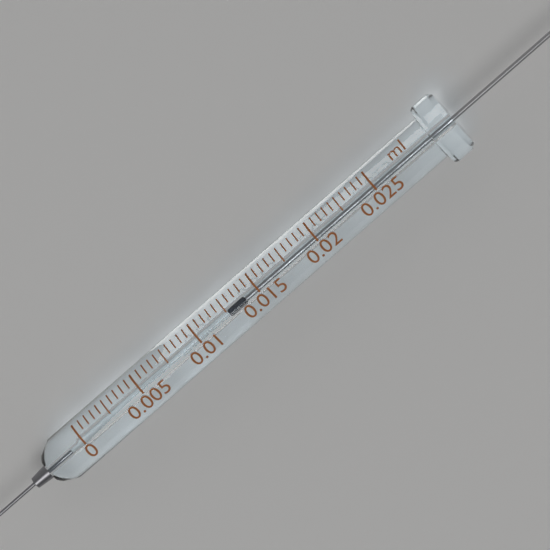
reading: 0.0125 ml
